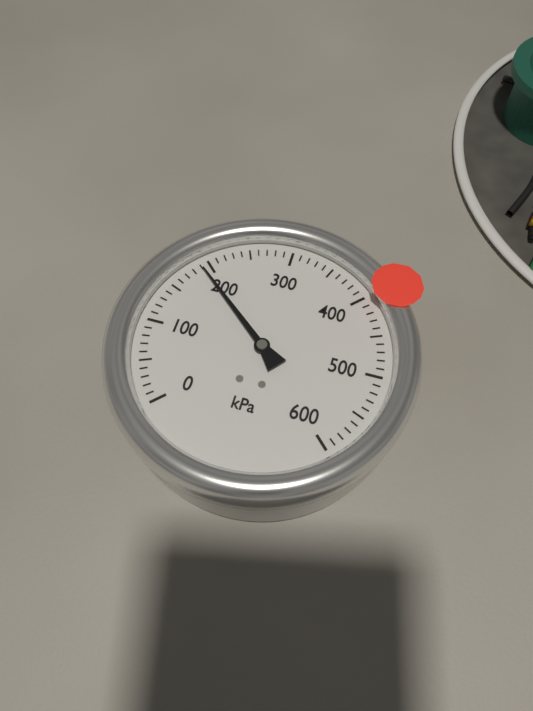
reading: 190 kPa
